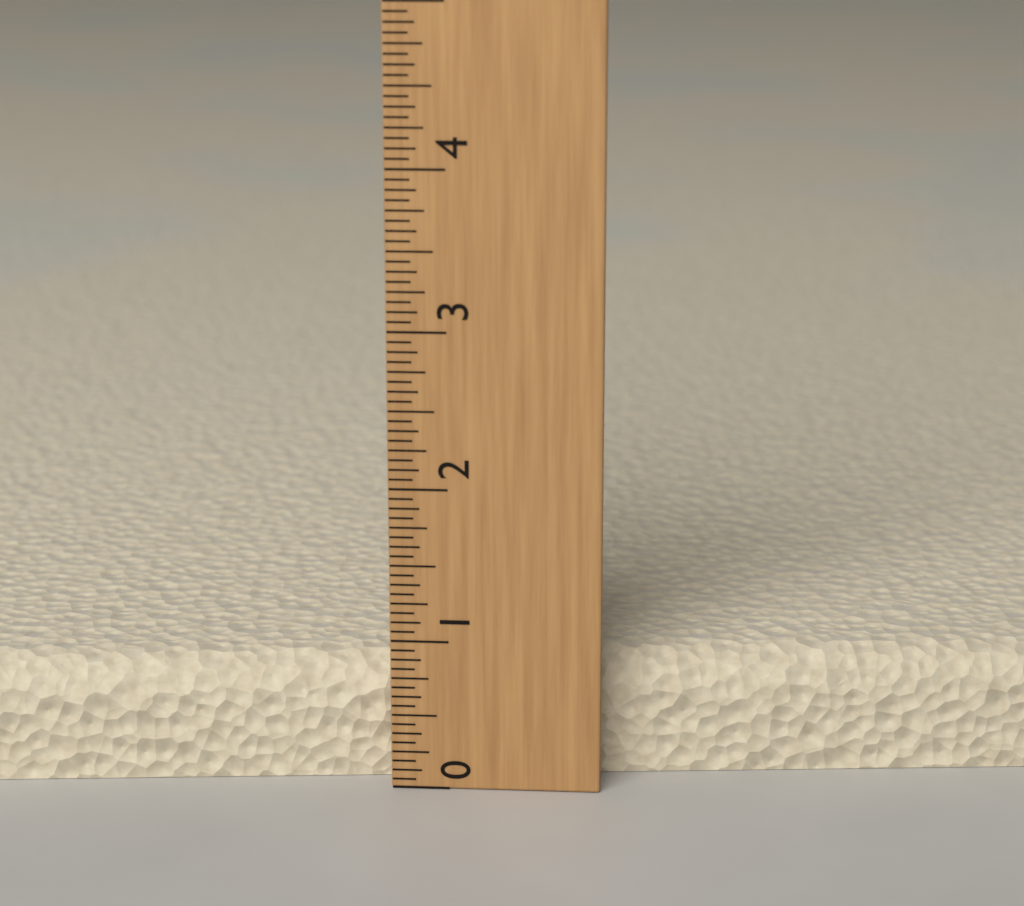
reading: 0.8125 (no unit)
